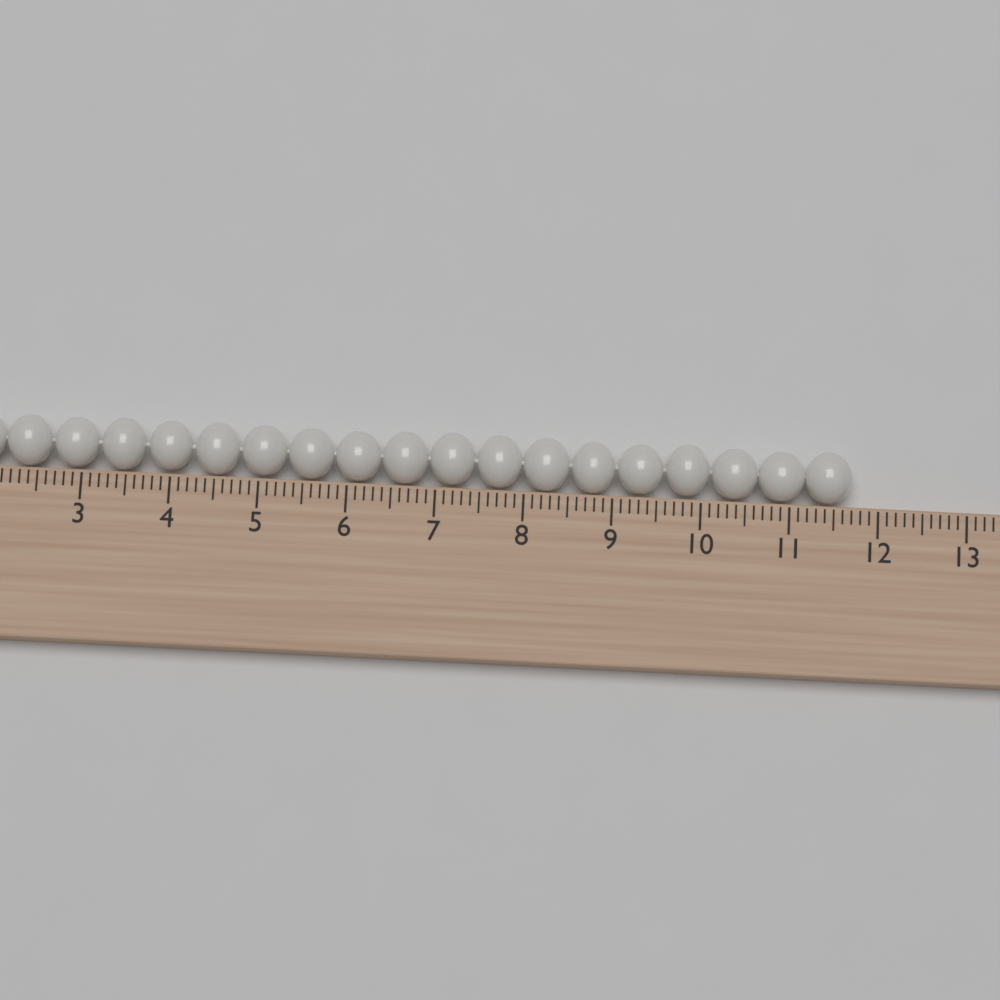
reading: 11.7 cm
